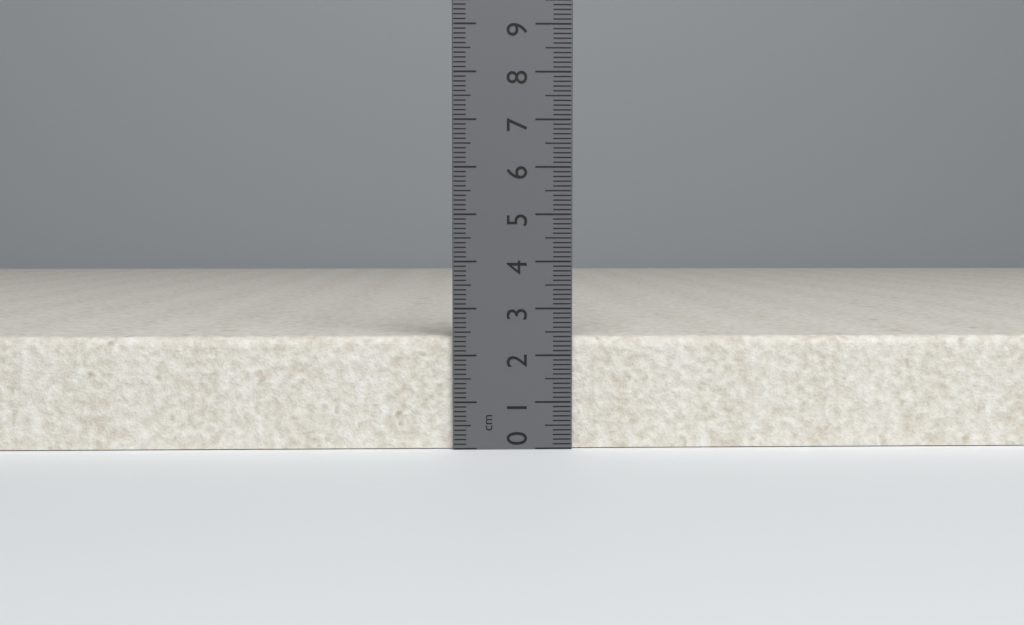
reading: 2.4 cm
